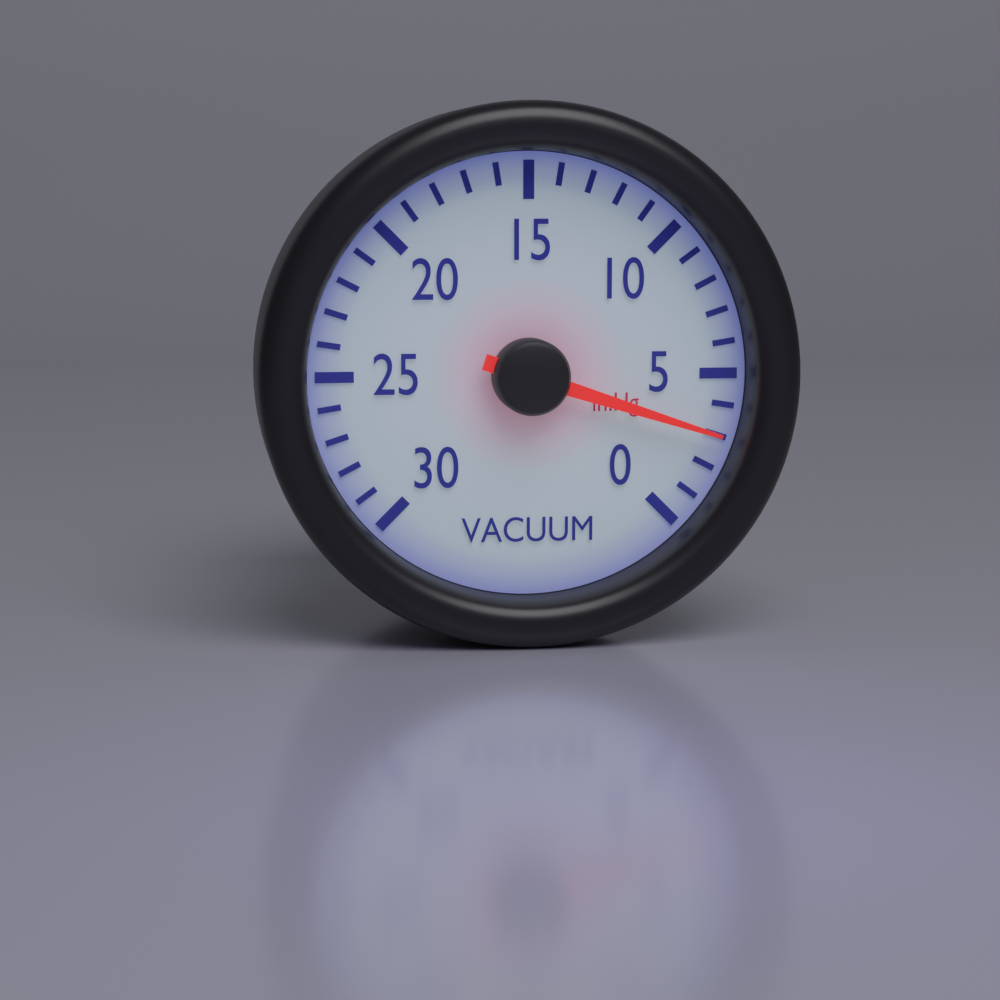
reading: 3 inHg
